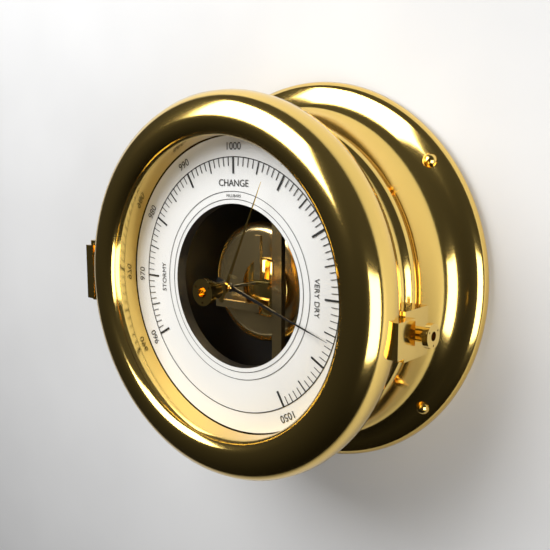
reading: 1036 mbar
